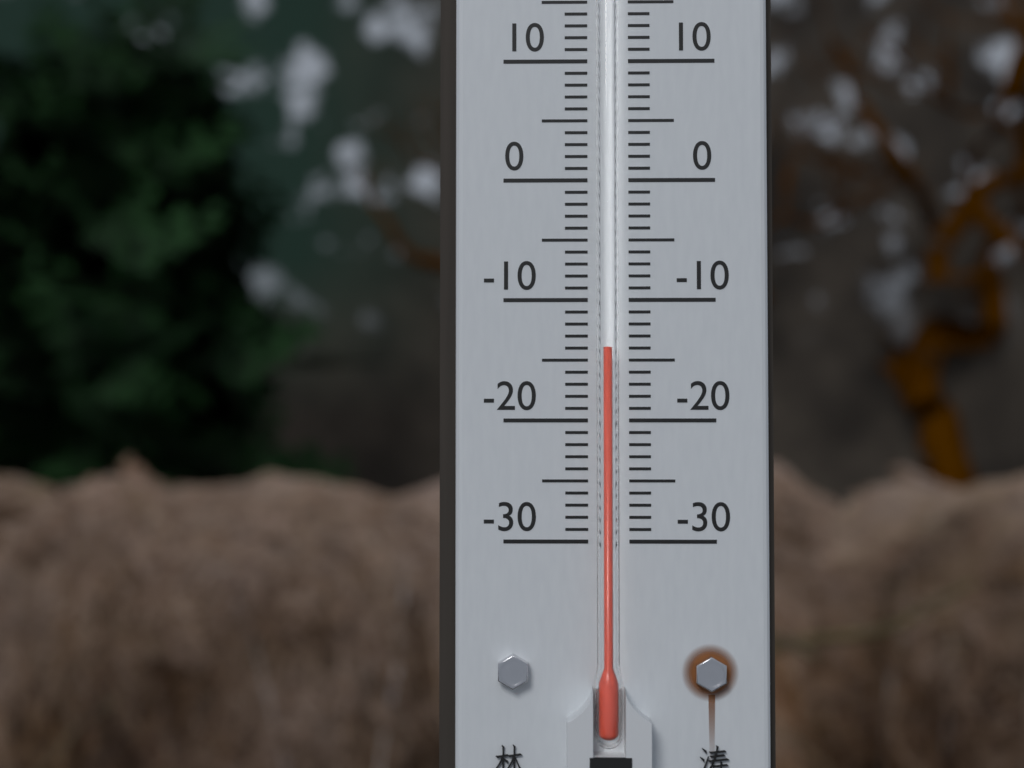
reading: -14 °C
